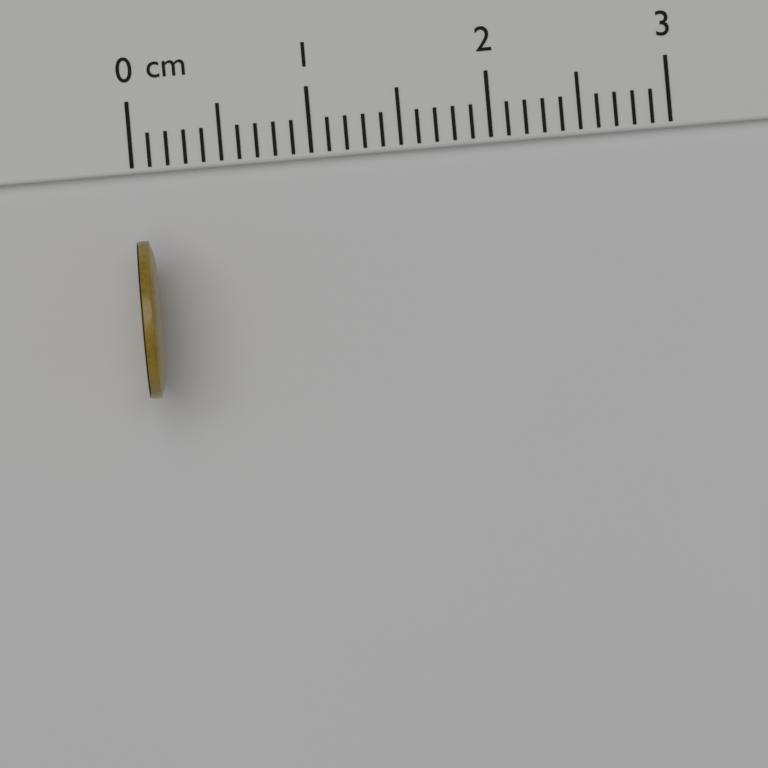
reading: 0.1 cm
